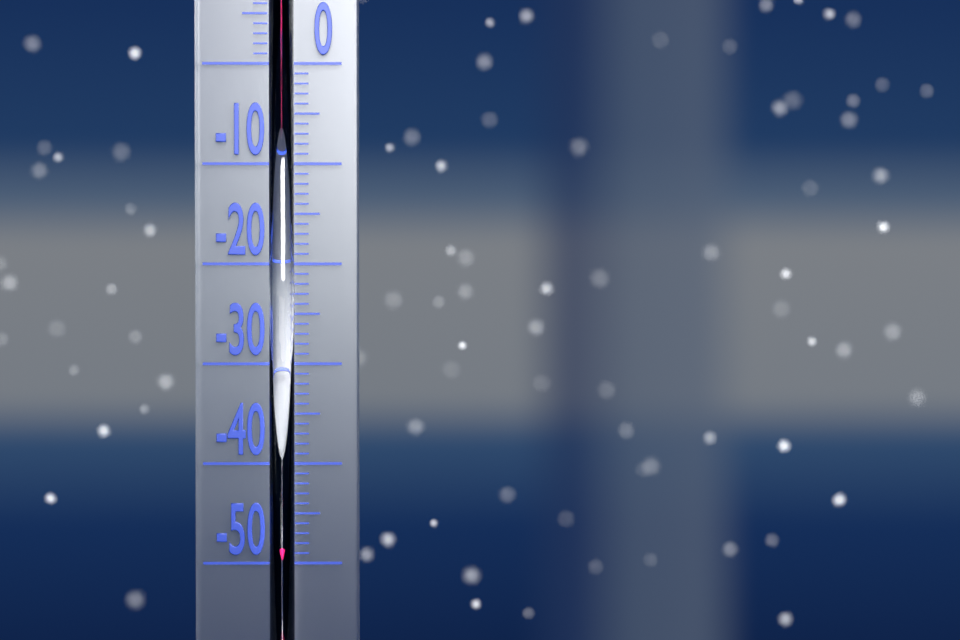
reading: -48 °C
